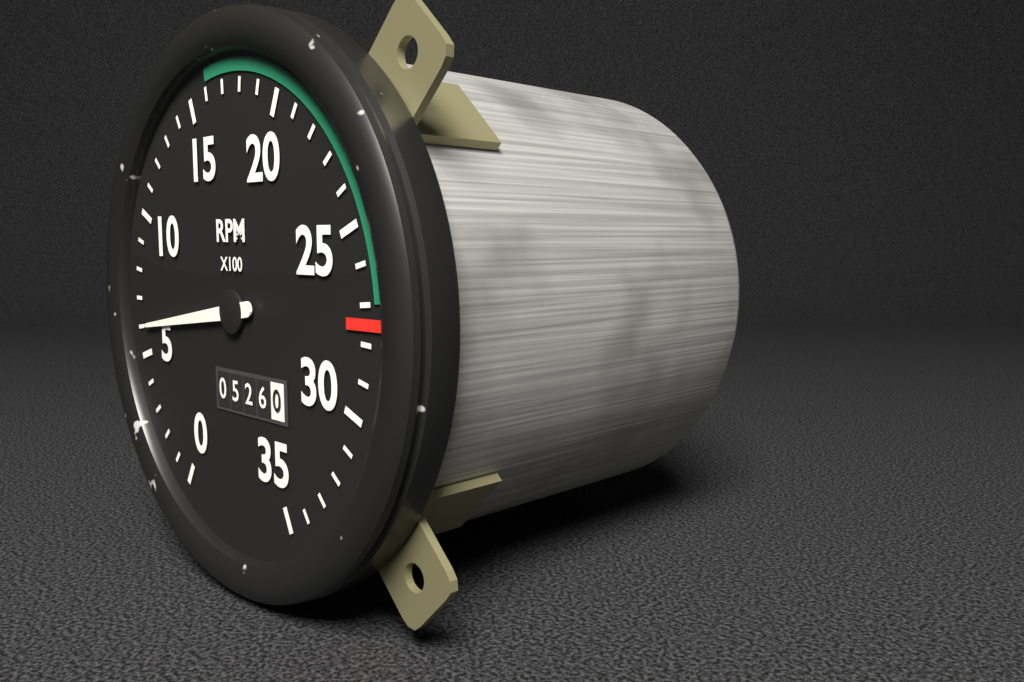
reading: 600 RPM
